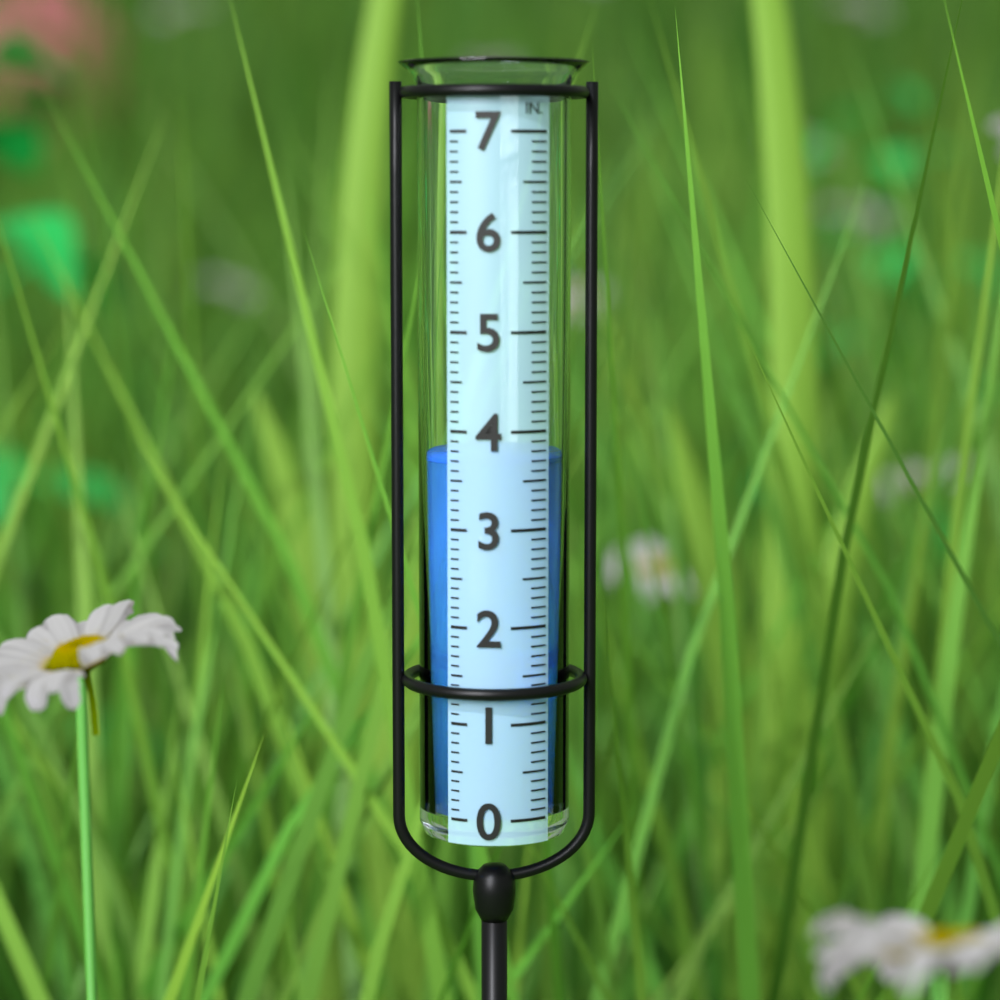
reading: 3.7 in
